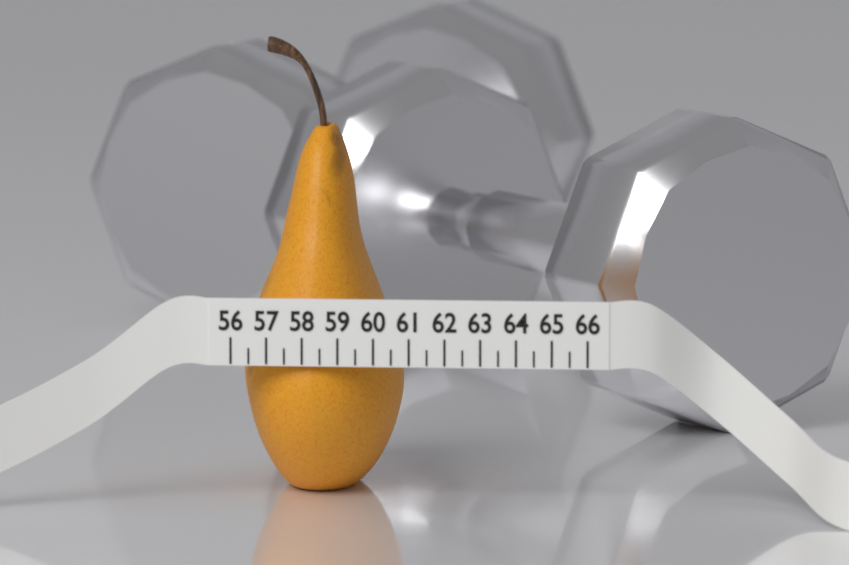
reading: 60.5 (no unit)
